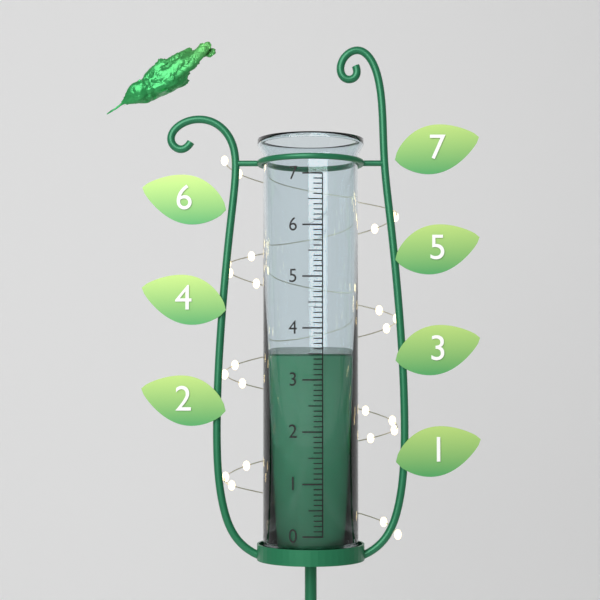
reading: 3.5 (no unit)
